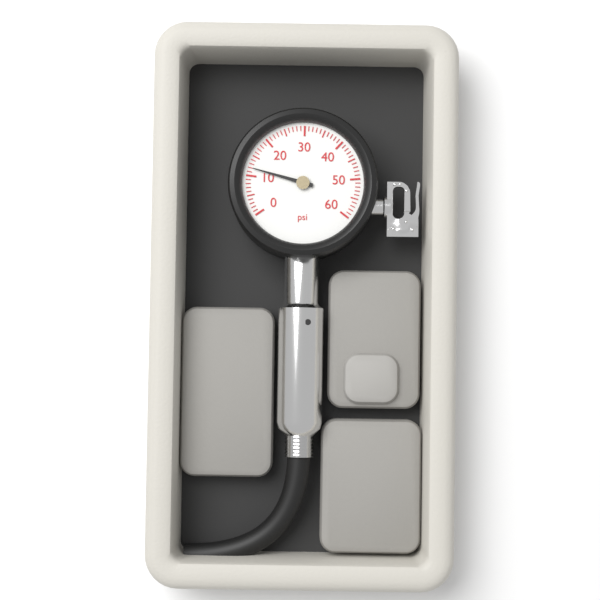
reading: 12 psi
